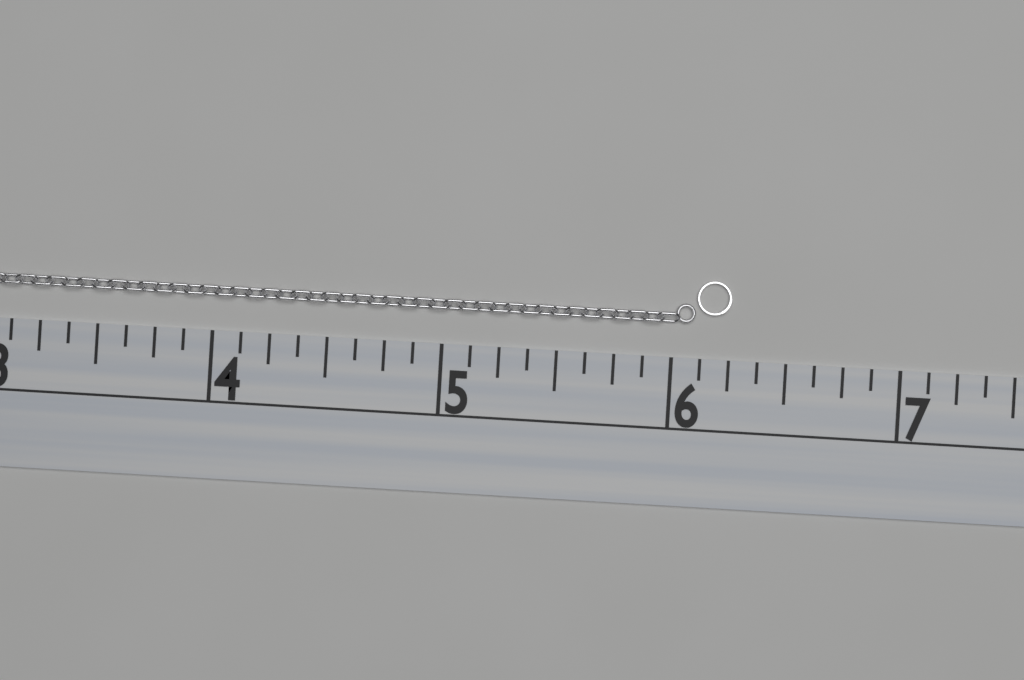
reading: 6.250 (no unit)
